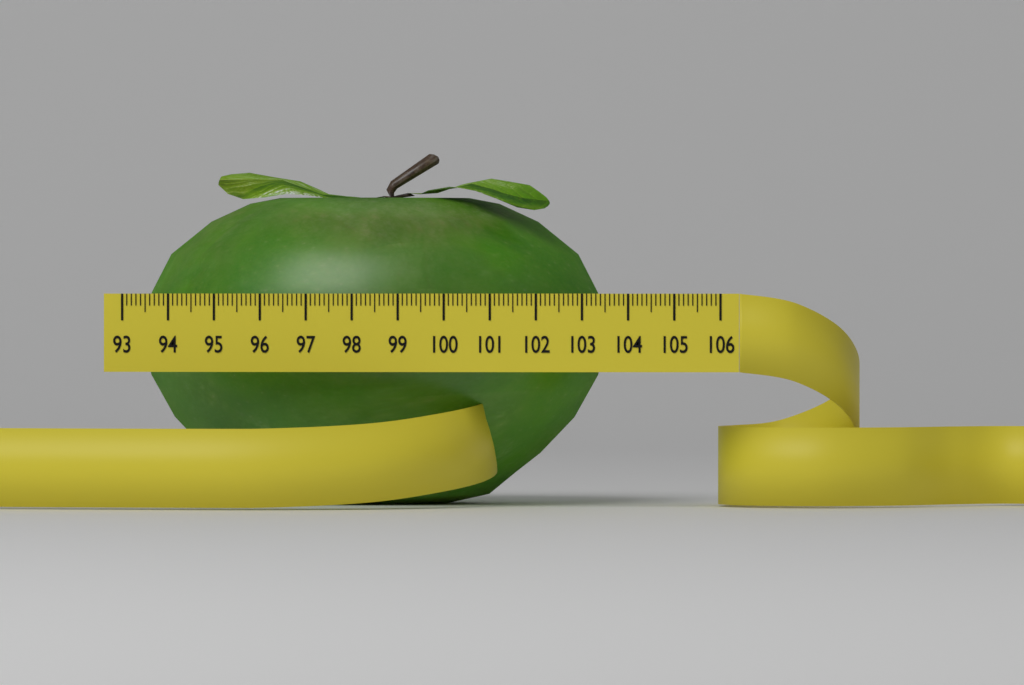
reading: 103.3 (no unit)
